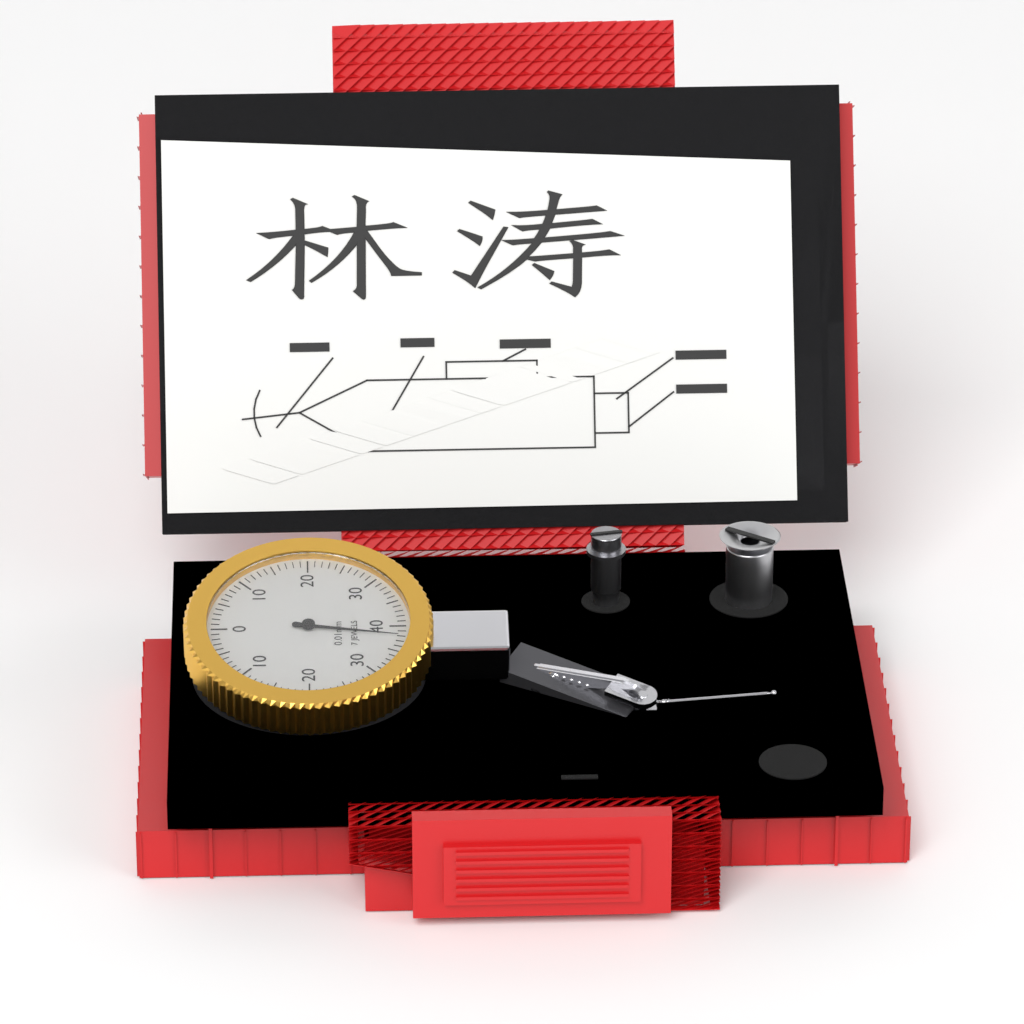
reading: 38 0.01mm
